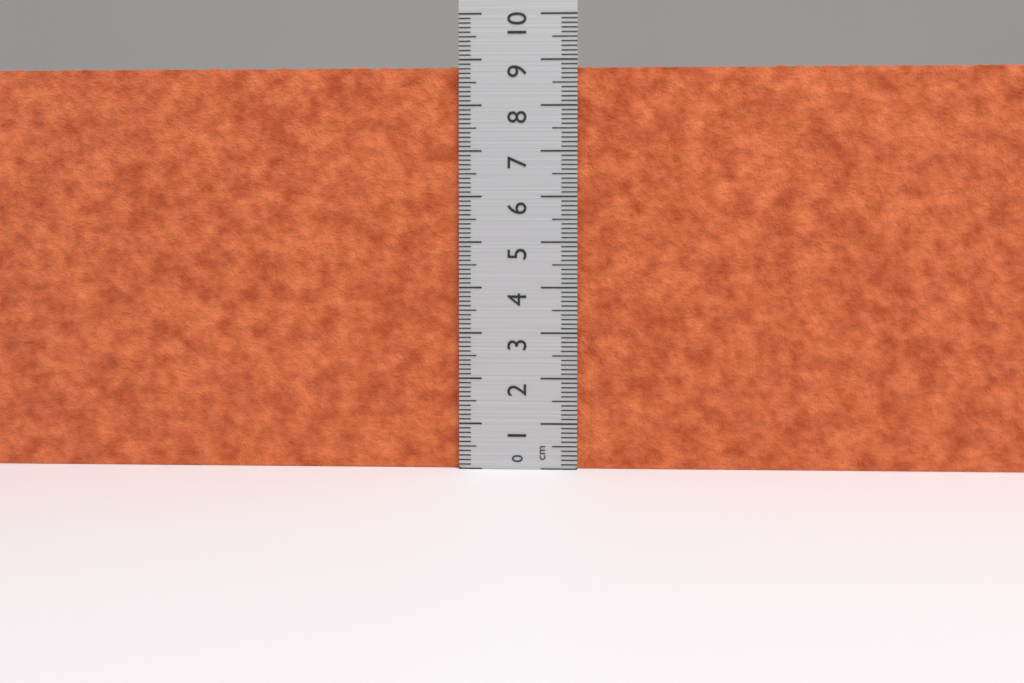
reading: 8.9 cm
